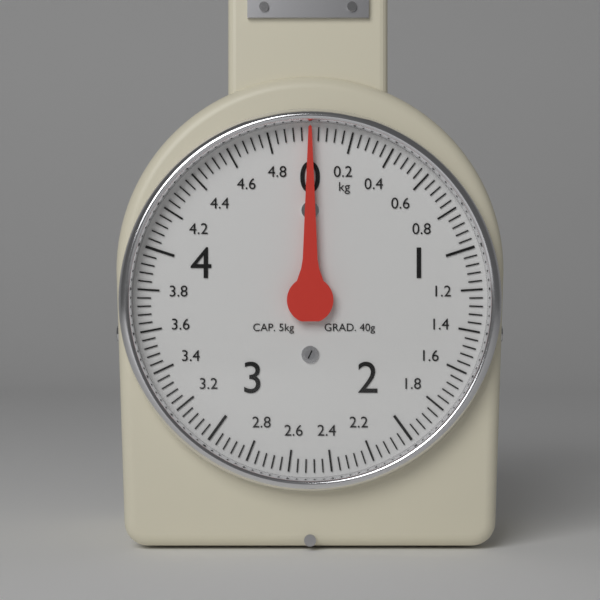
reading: 0.00 kg
